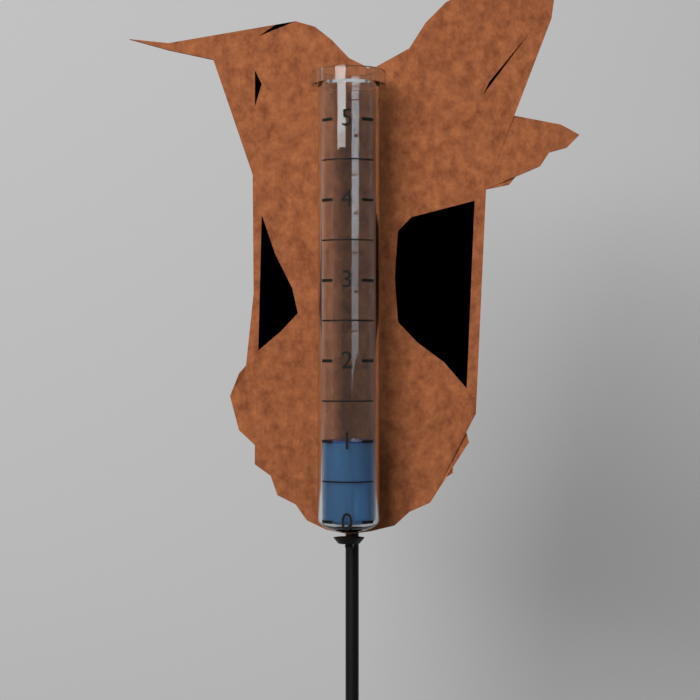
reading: 1.0 (no unit)
